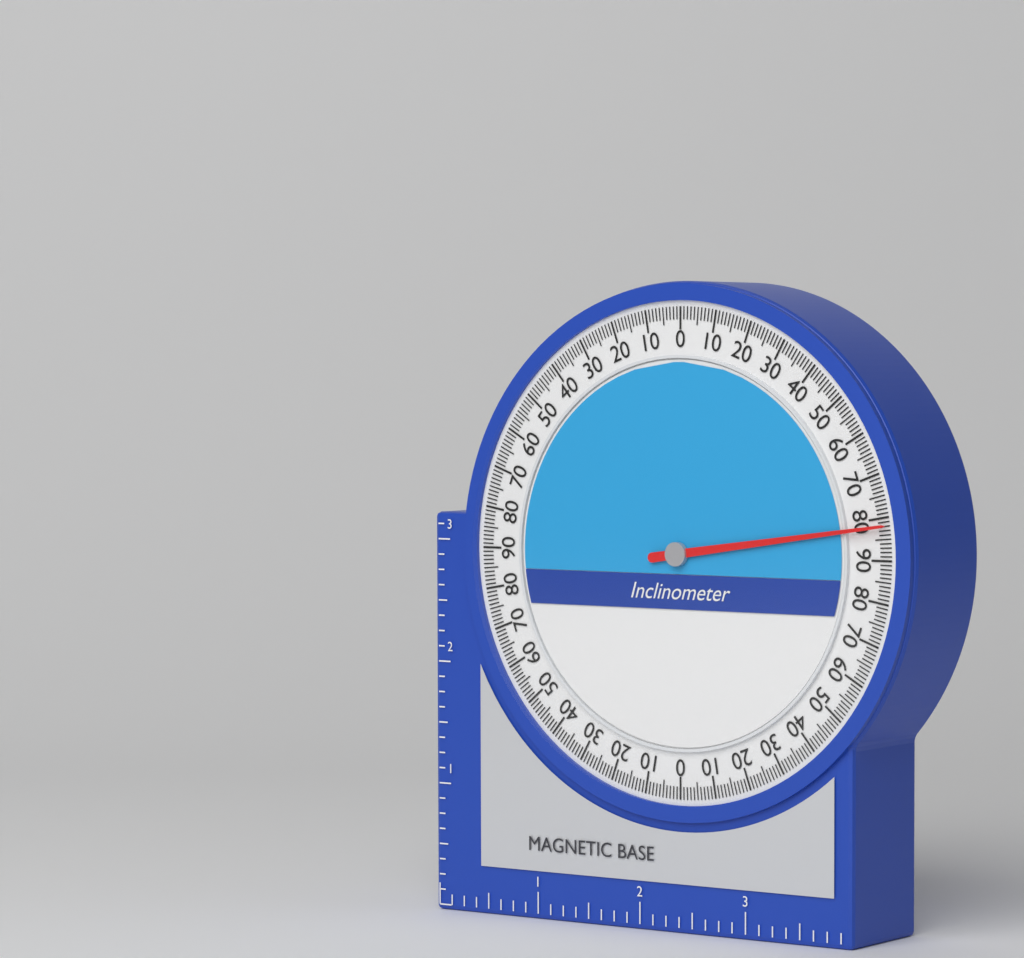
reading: 82 (no unit)
